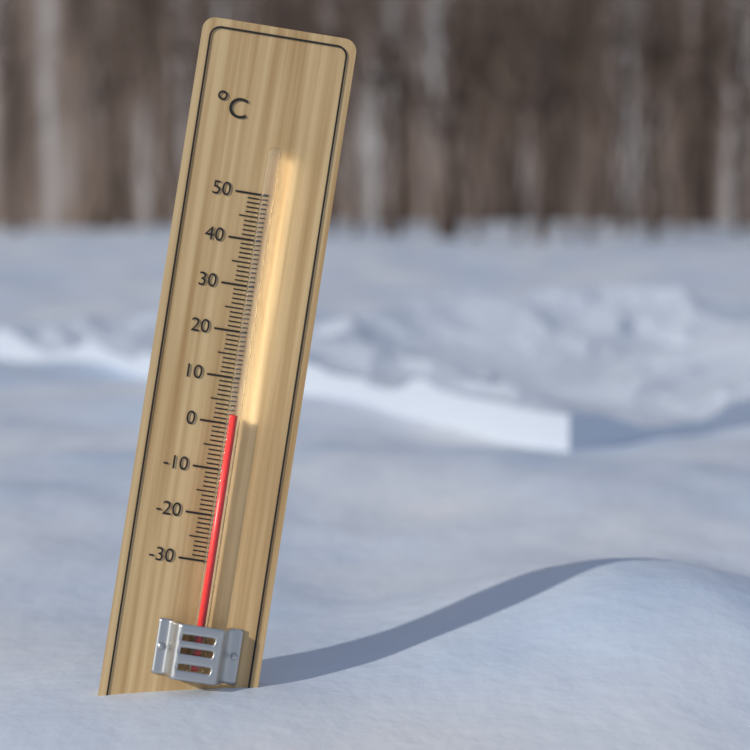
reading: 2 °C
